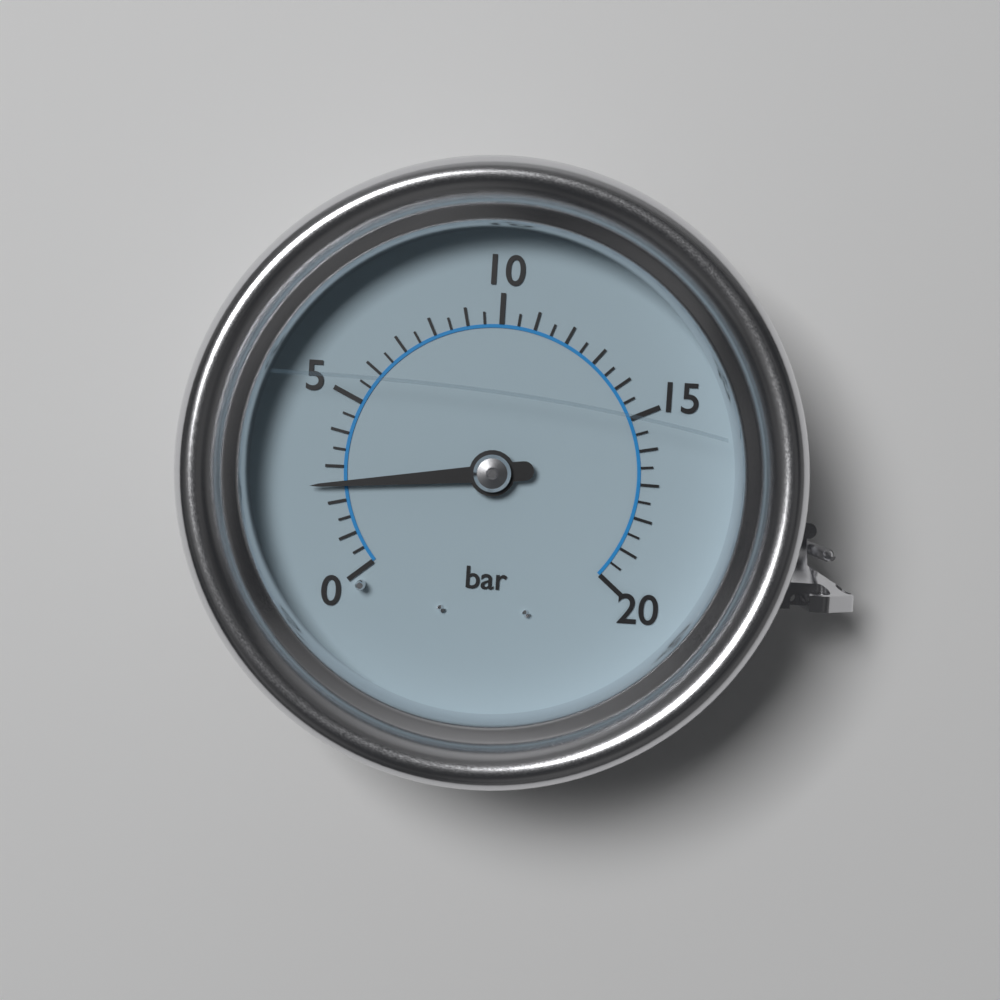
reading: 2.5 bar
